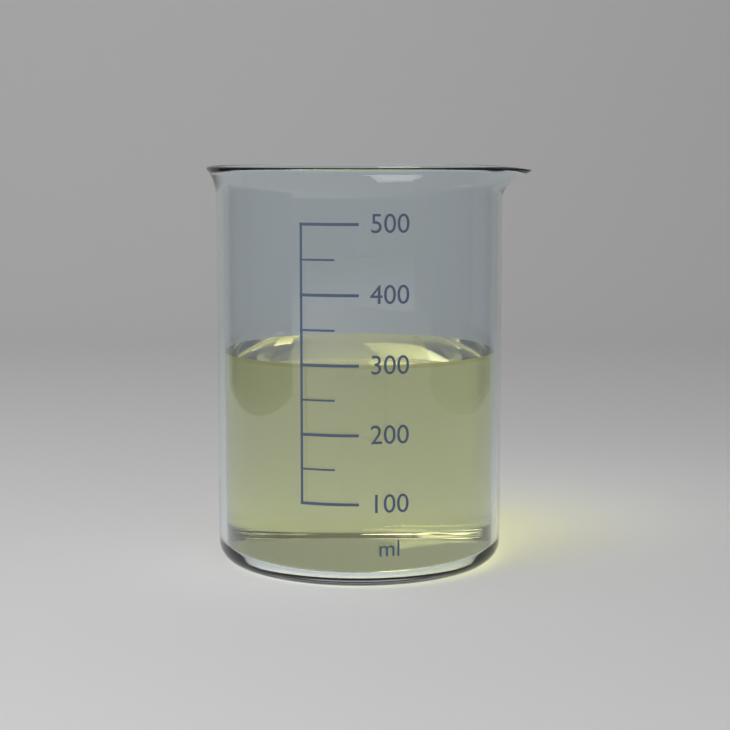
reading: 300 ml
